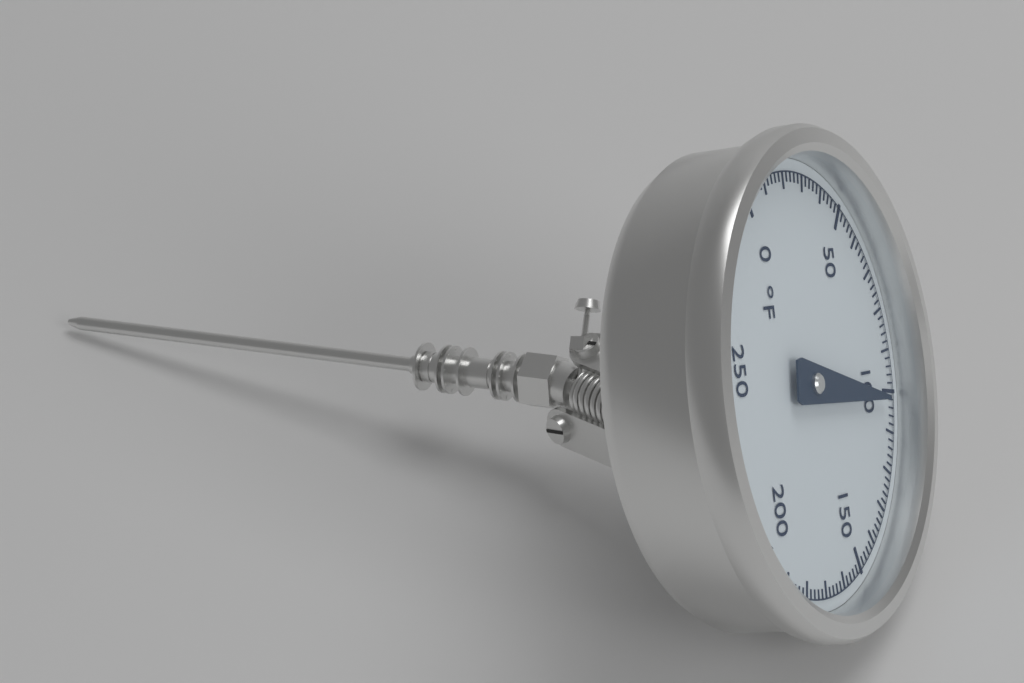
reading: 102 °F
